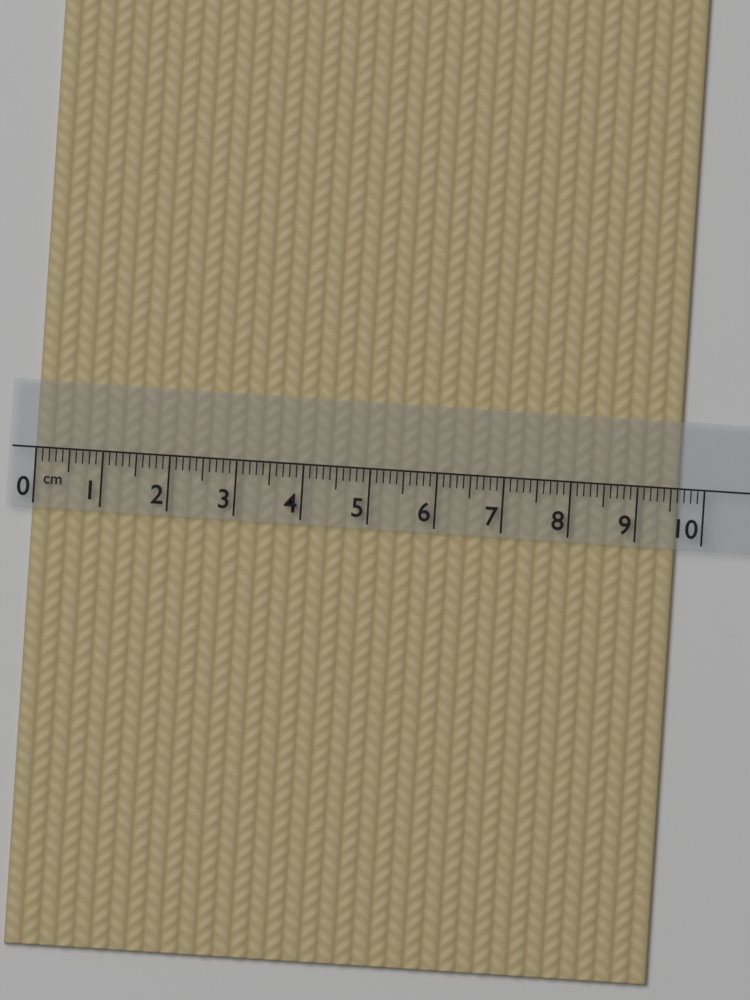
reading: 9.6 cm
